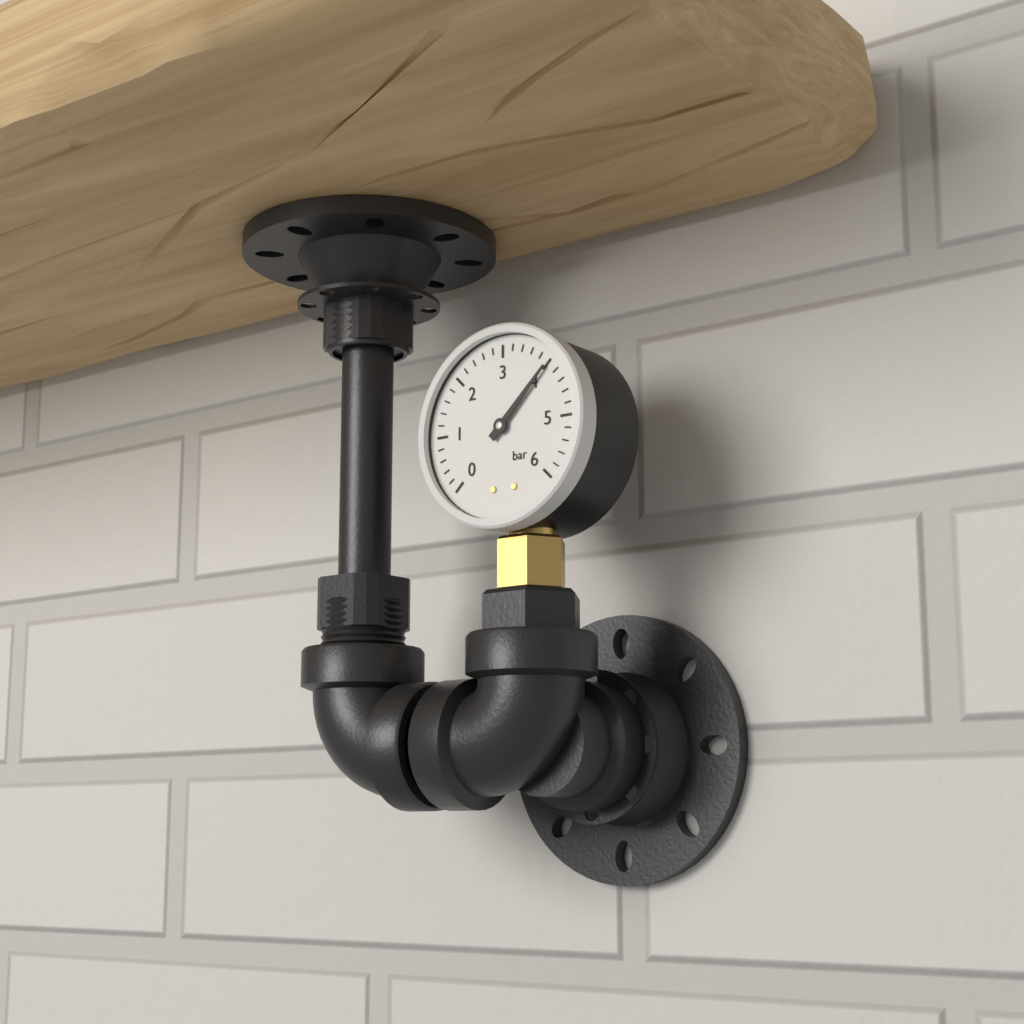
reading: 4.0 bar
